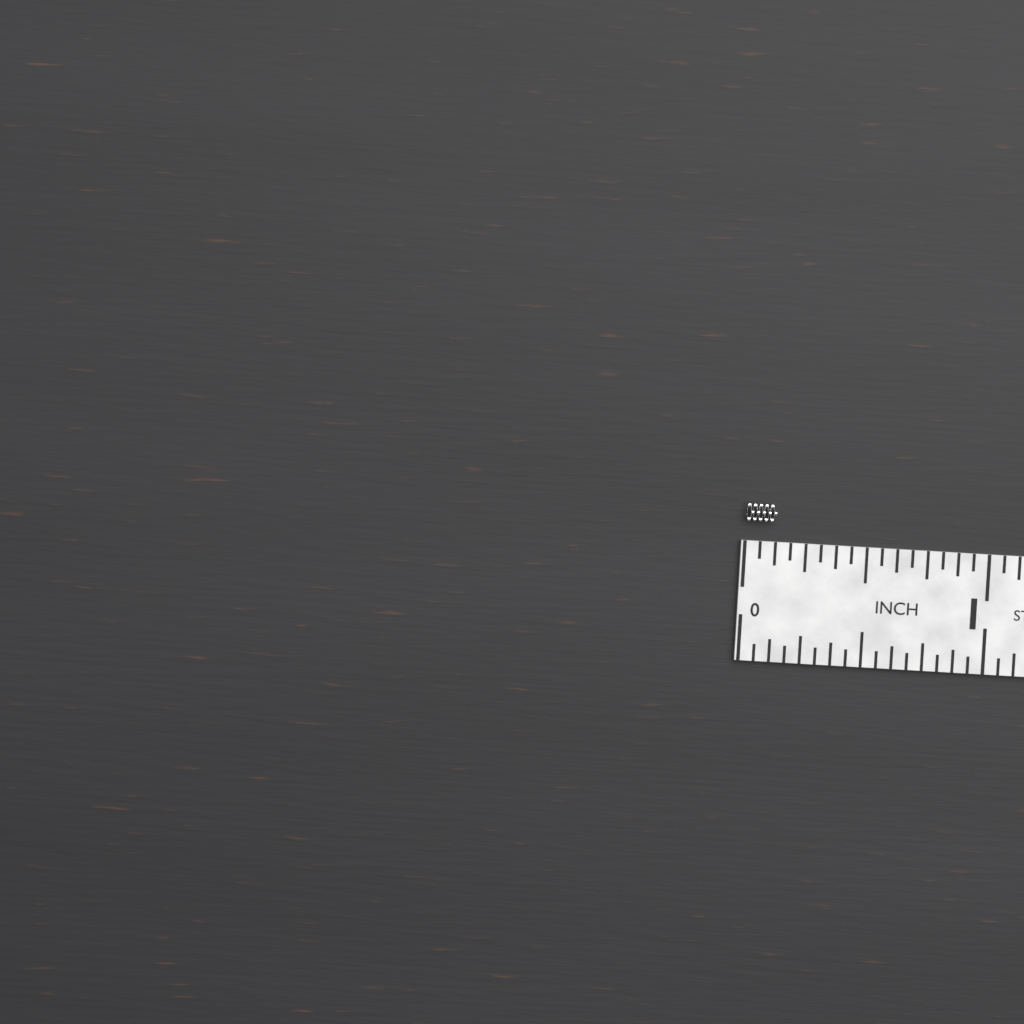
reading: 0.1250 in
